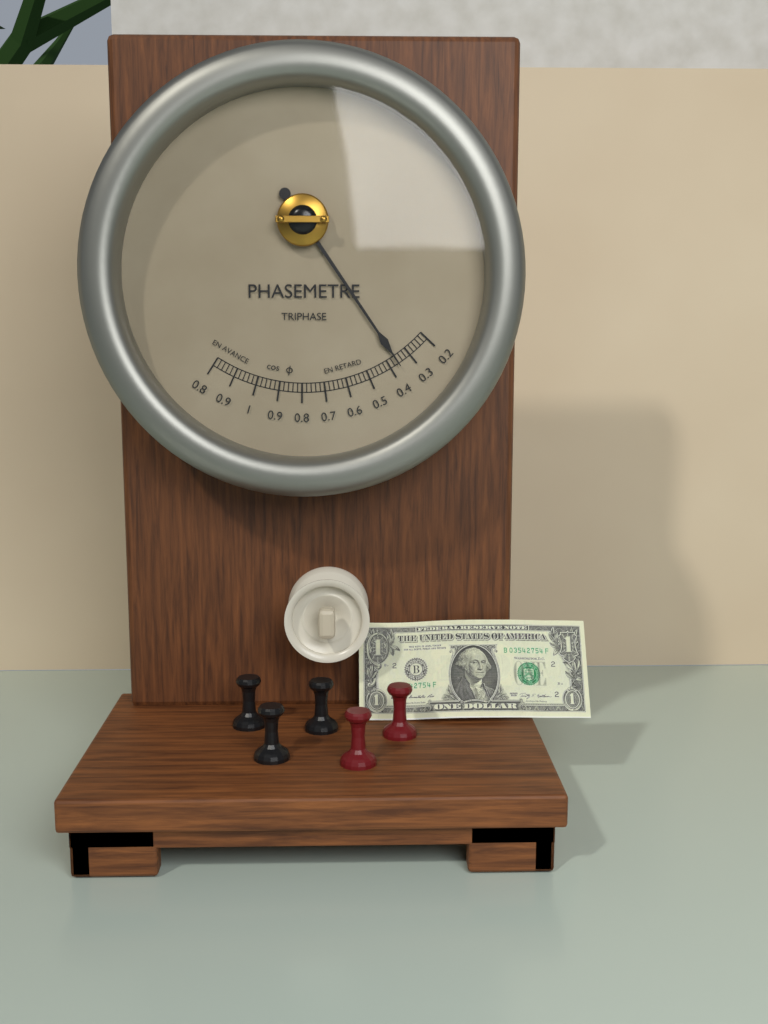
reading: 0.36 cos φ
